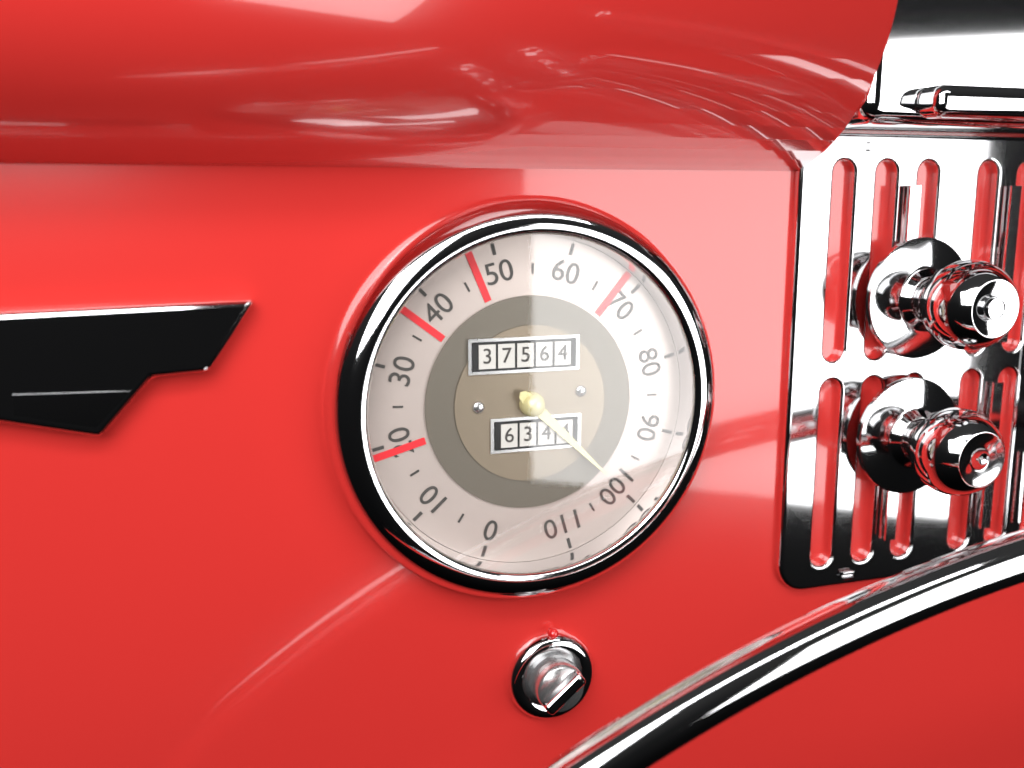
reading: 100 mph
